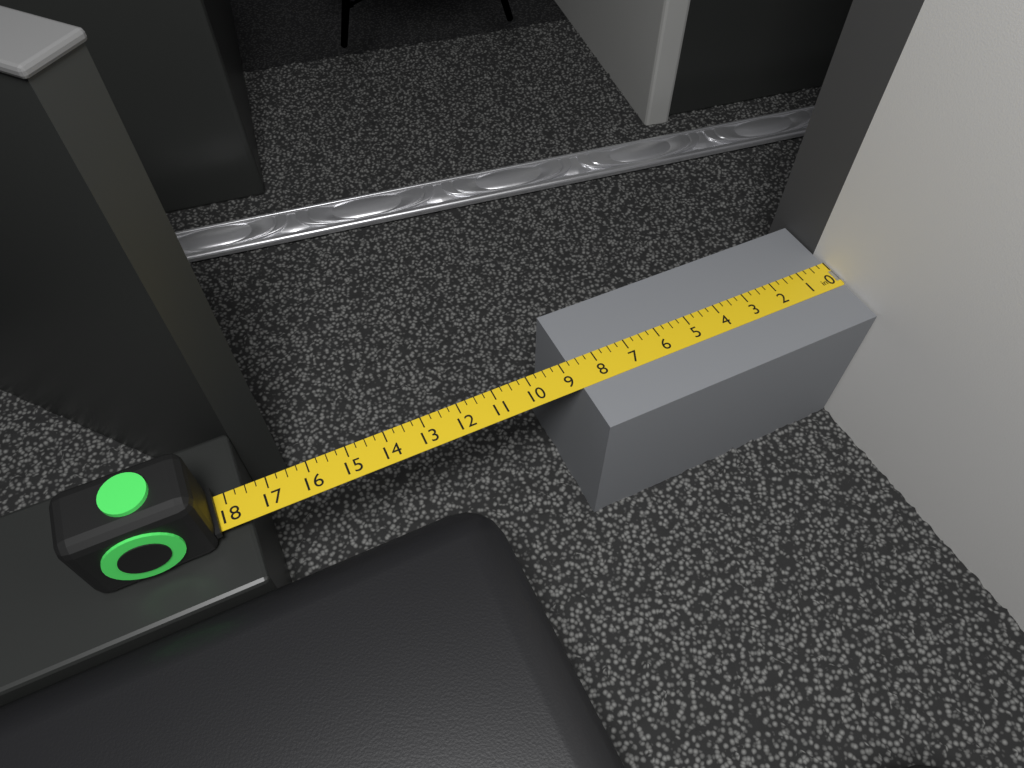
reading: 8.75 in
